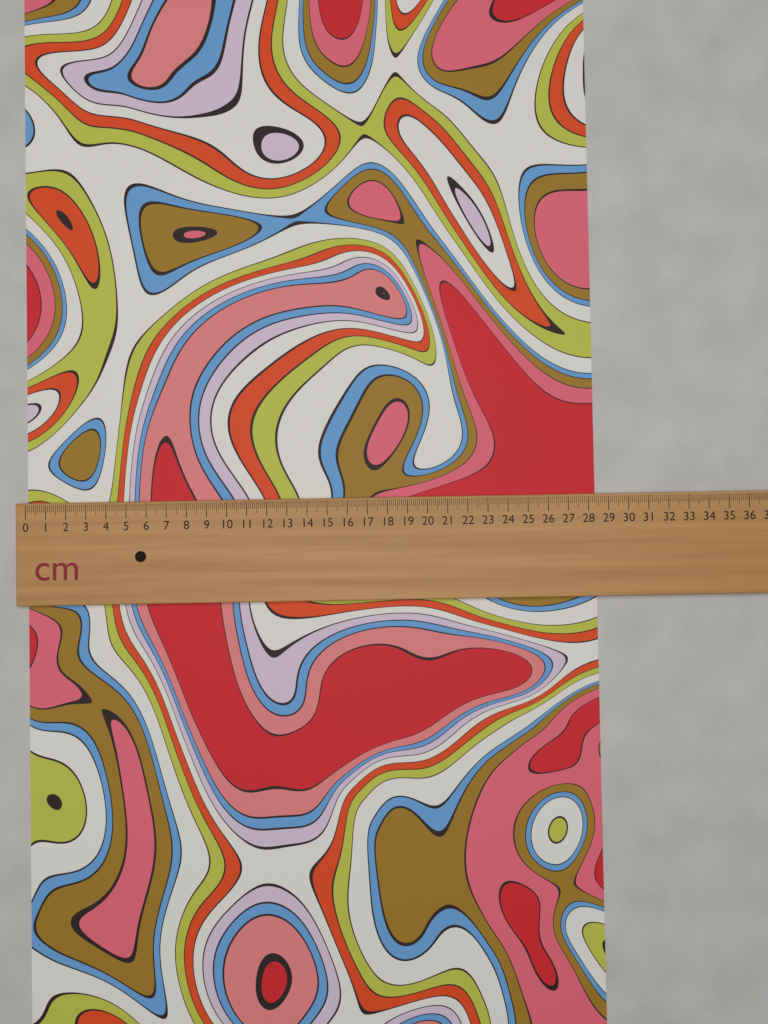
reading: 28.4 cm
